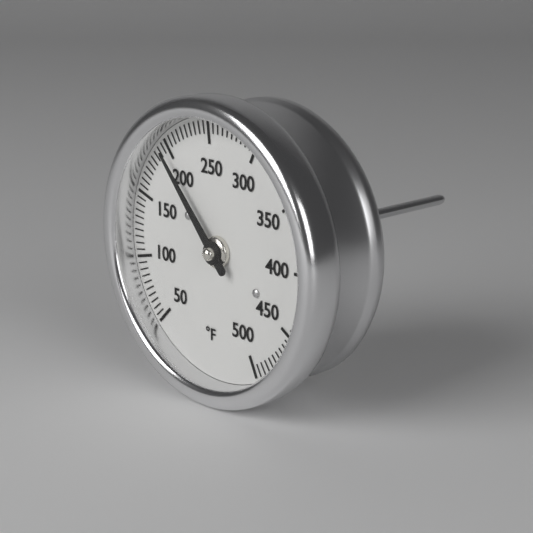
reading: 195 °F
